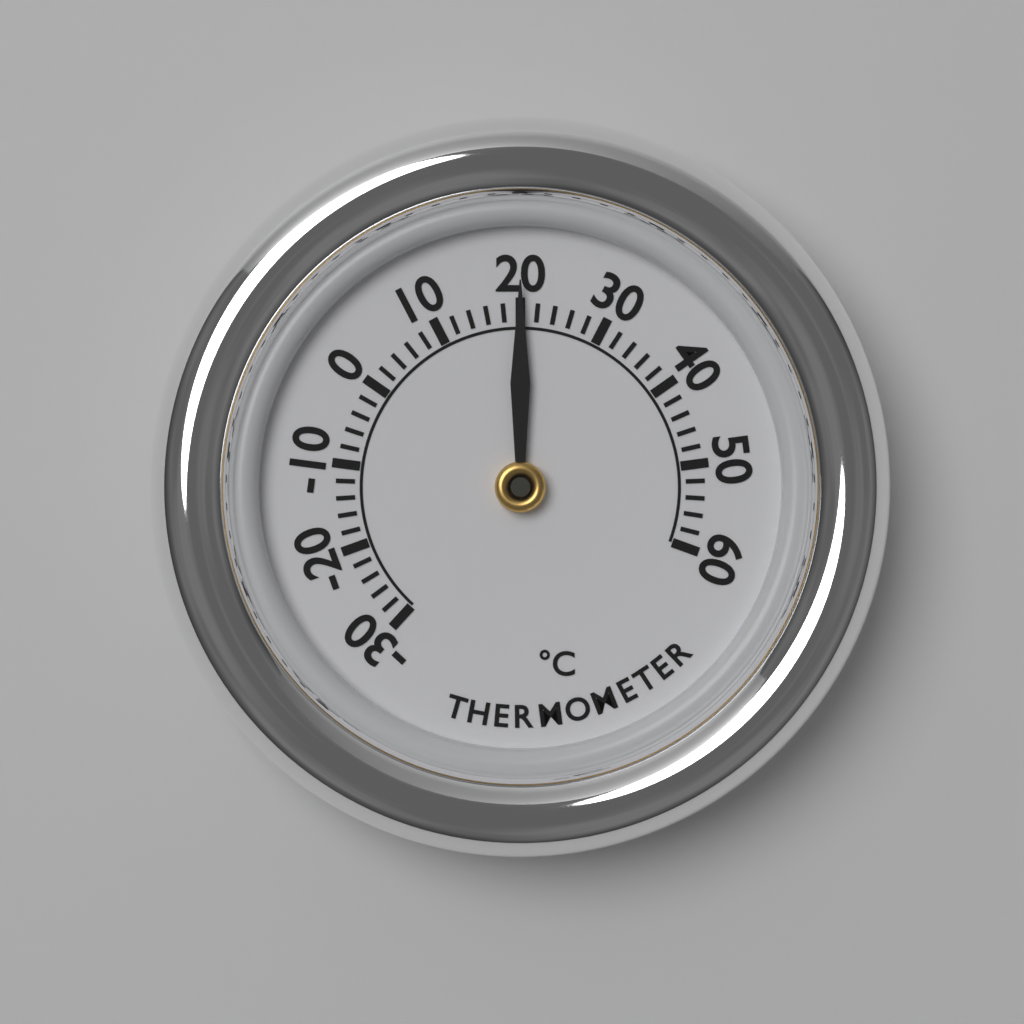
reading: 20 °C
